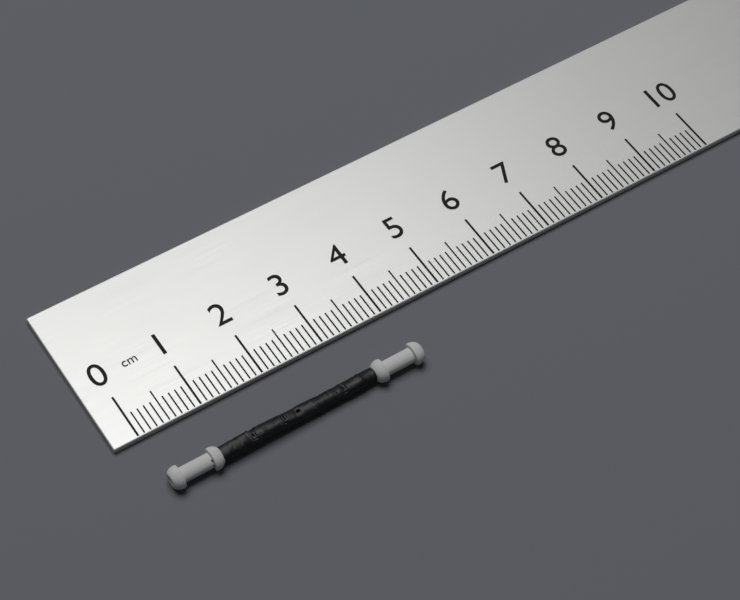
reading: 4.1 cm
